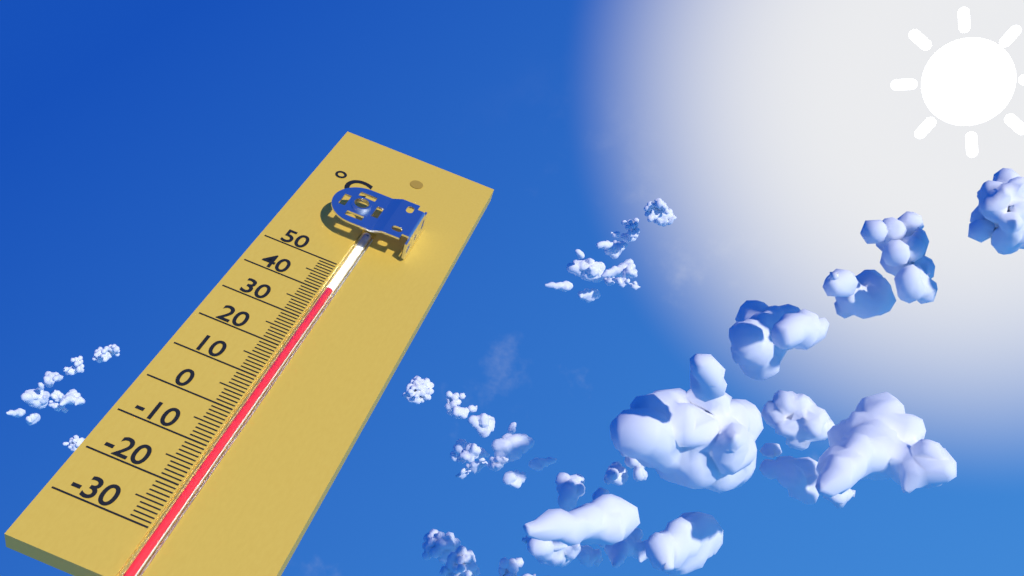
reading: 41 °C
